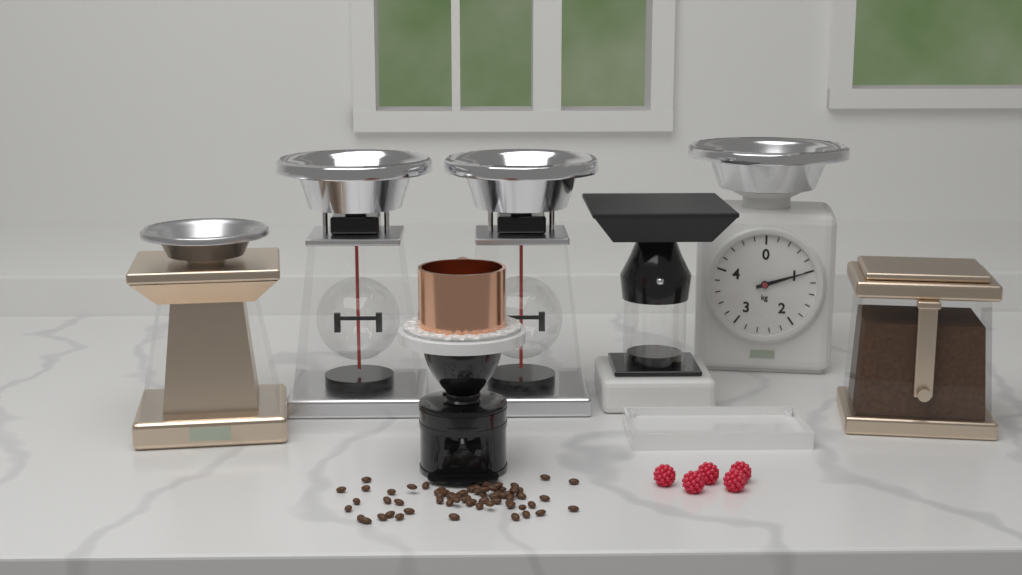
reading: 1.0 kg
